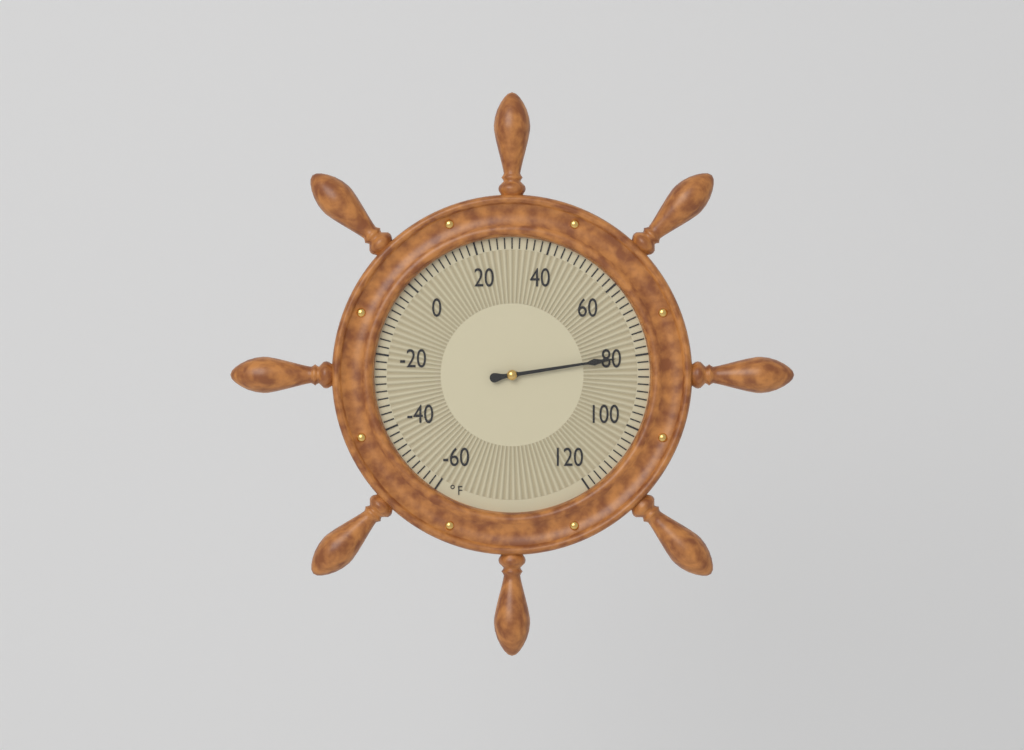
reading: 80 °F
